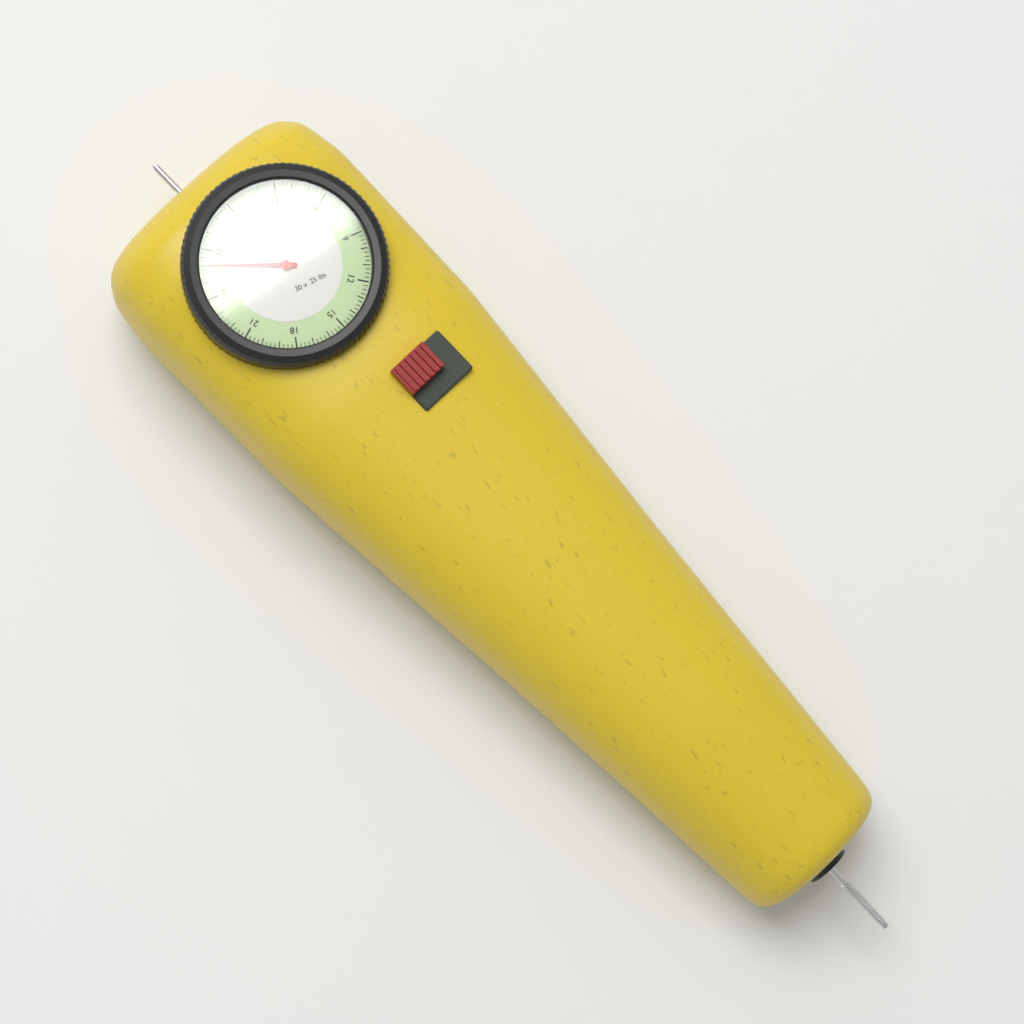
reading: 26.00 lbs
